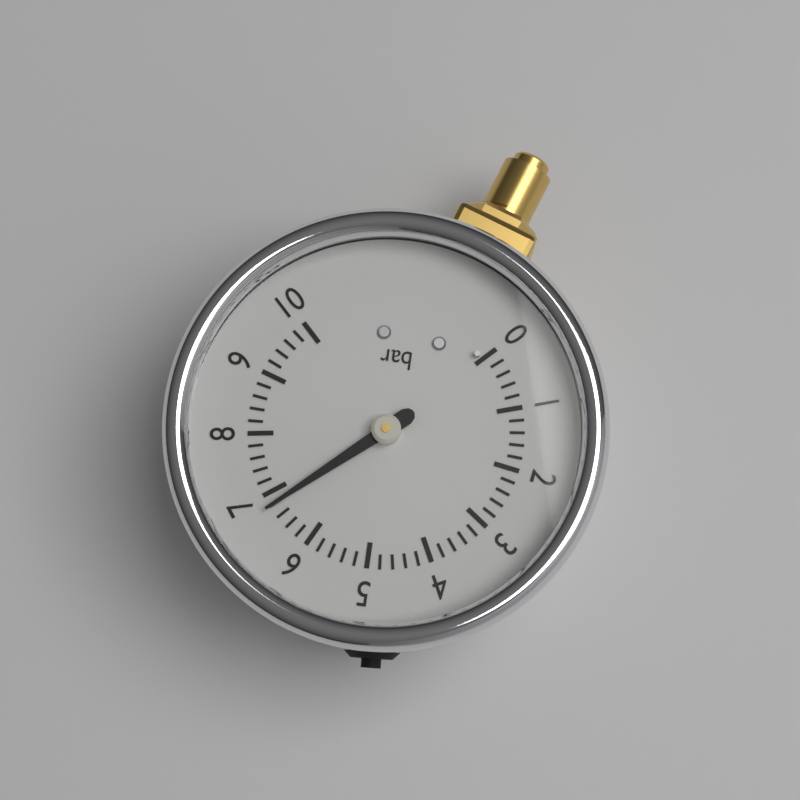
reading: 6.8 bar
